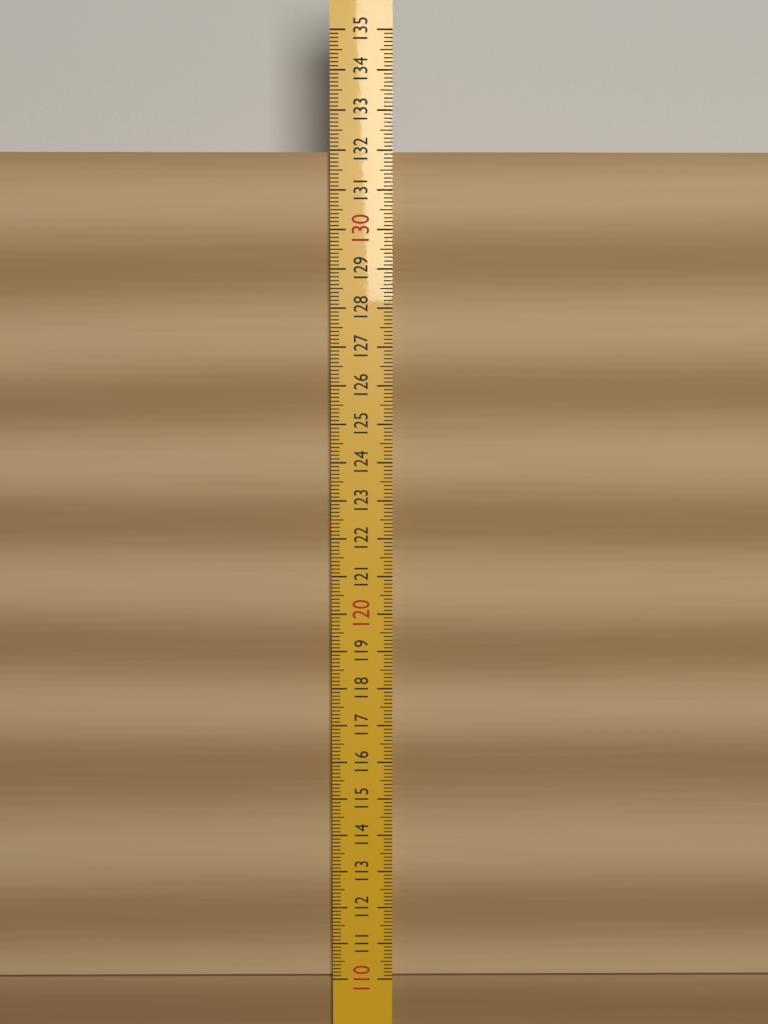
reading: 132.0 (no unit)
